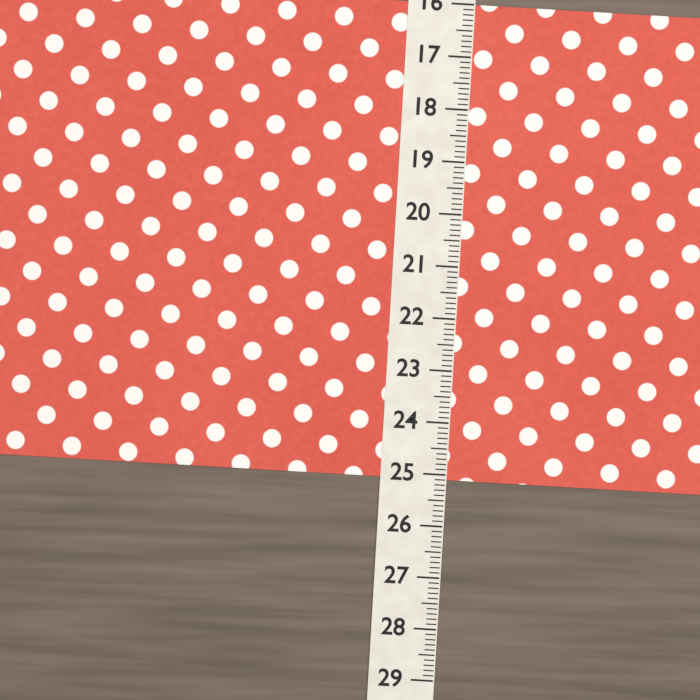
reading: 25.1 (no unit)
